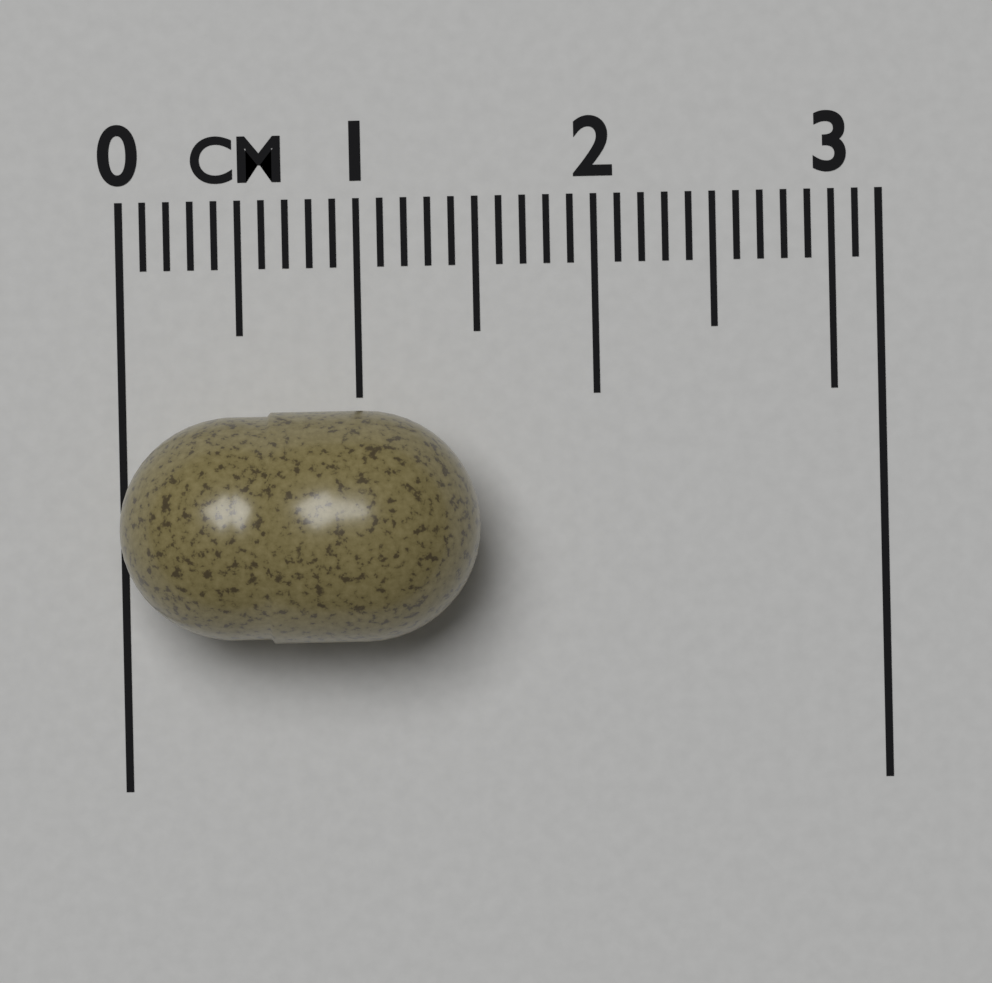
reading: 1.5 cm
